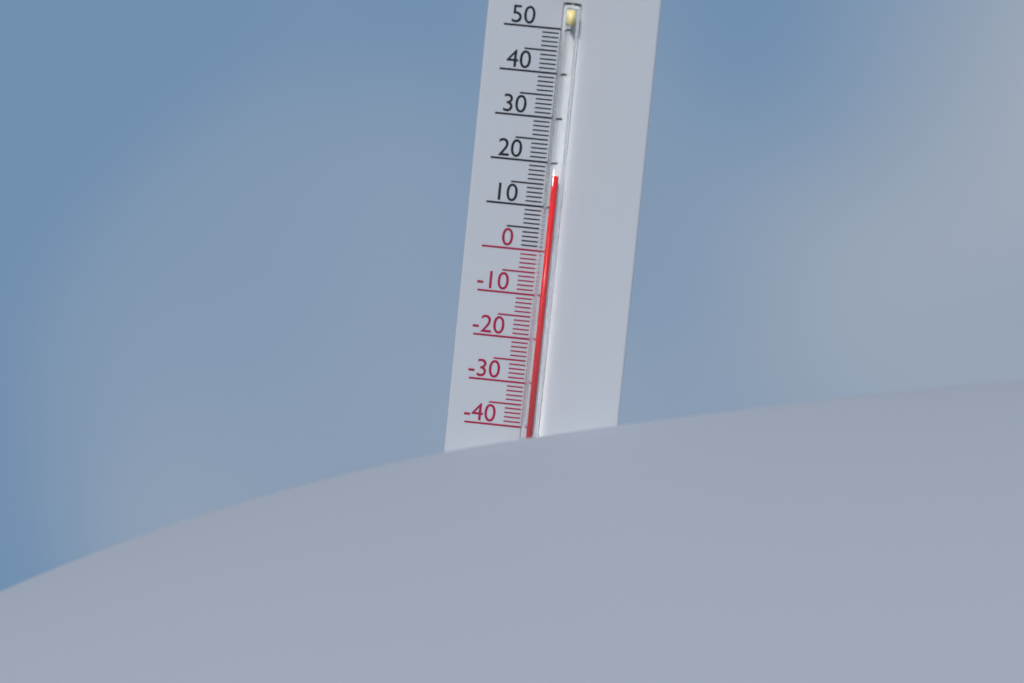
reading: 17 °C
